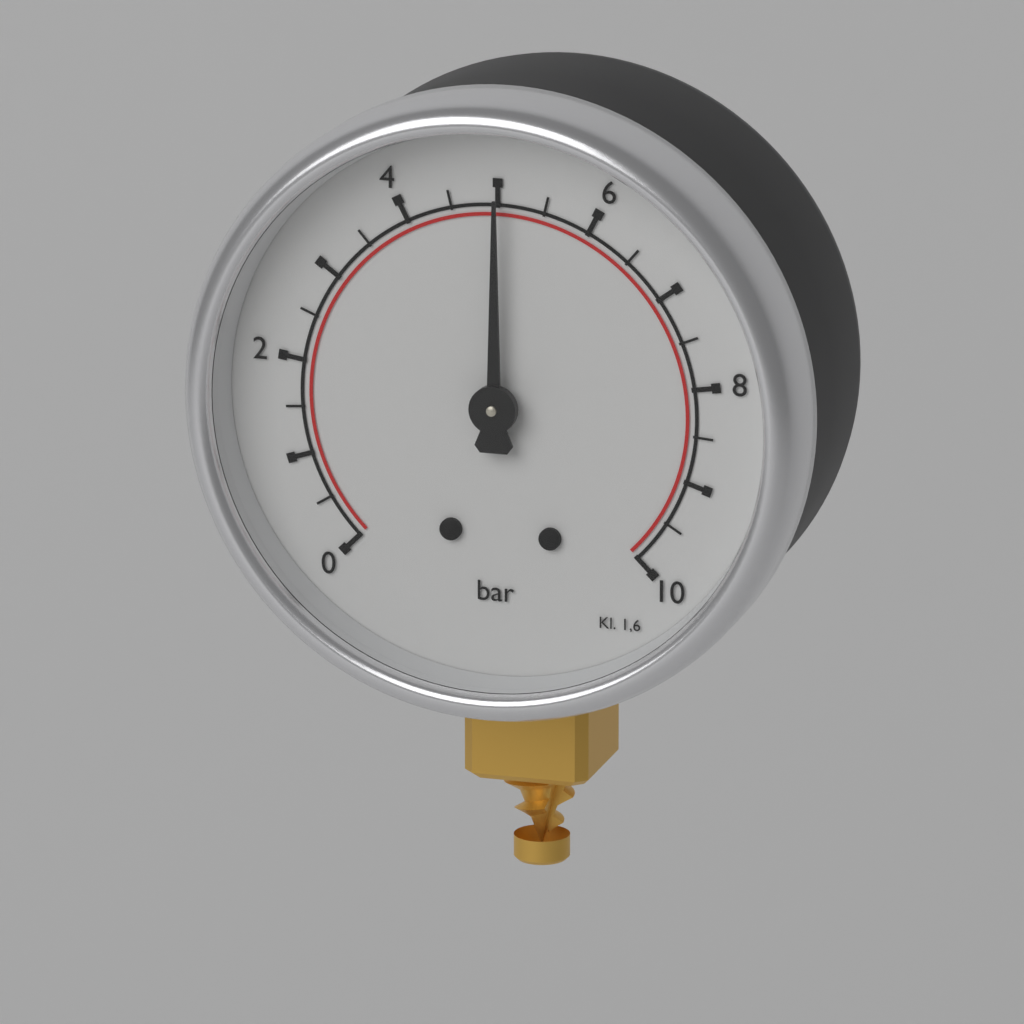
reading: 5.0 bar
